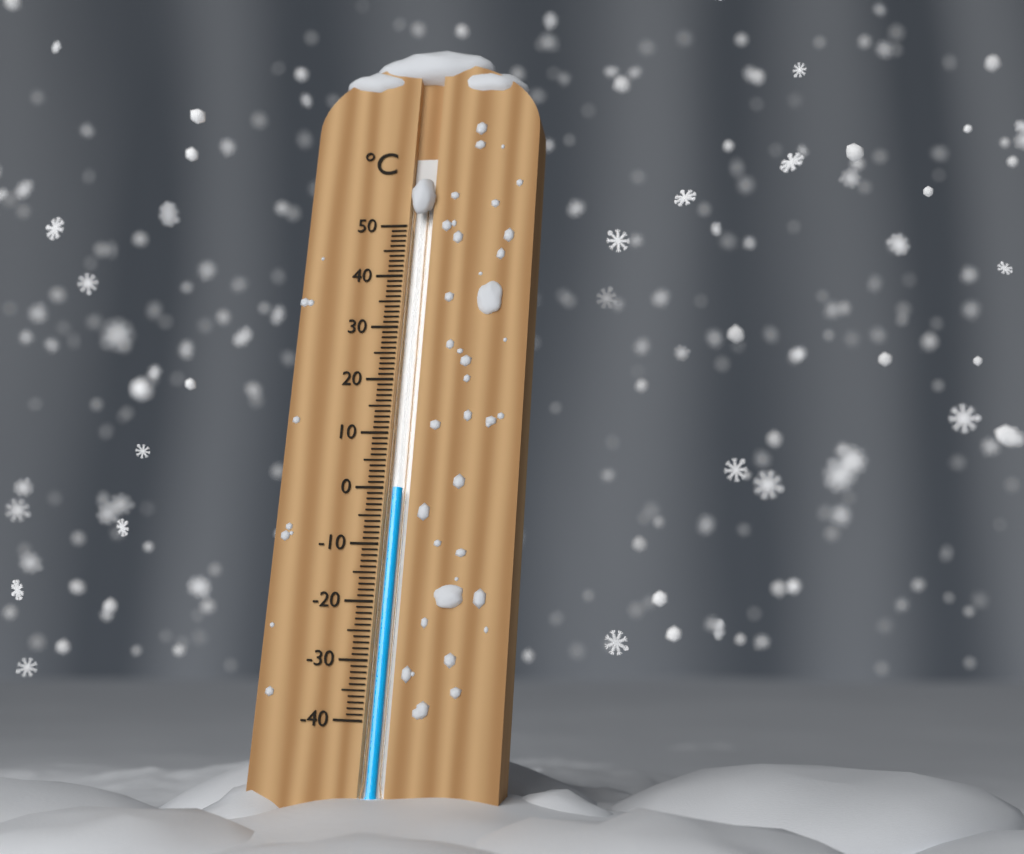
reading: 0 °C
